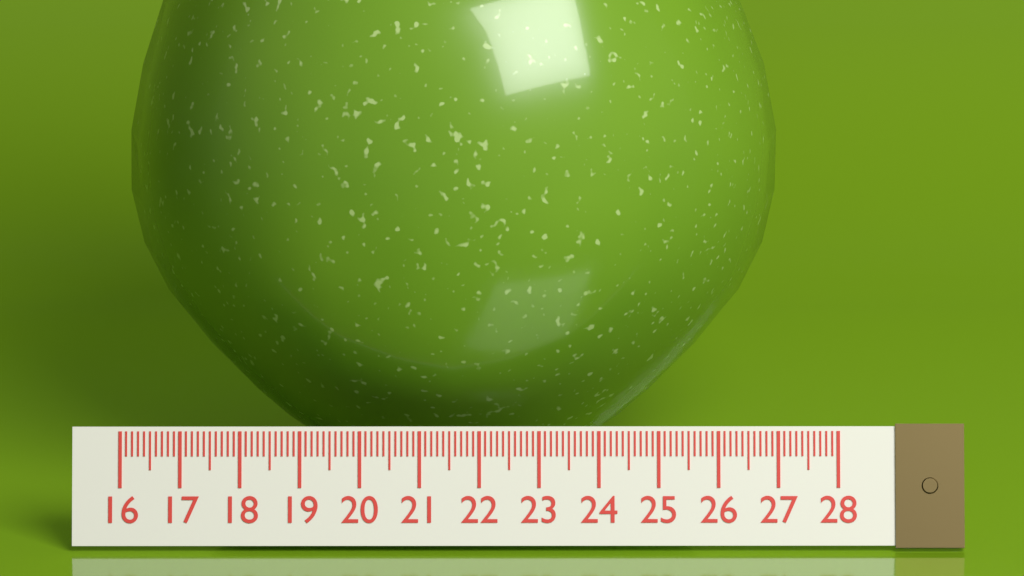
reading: 27.1 (no unit)
